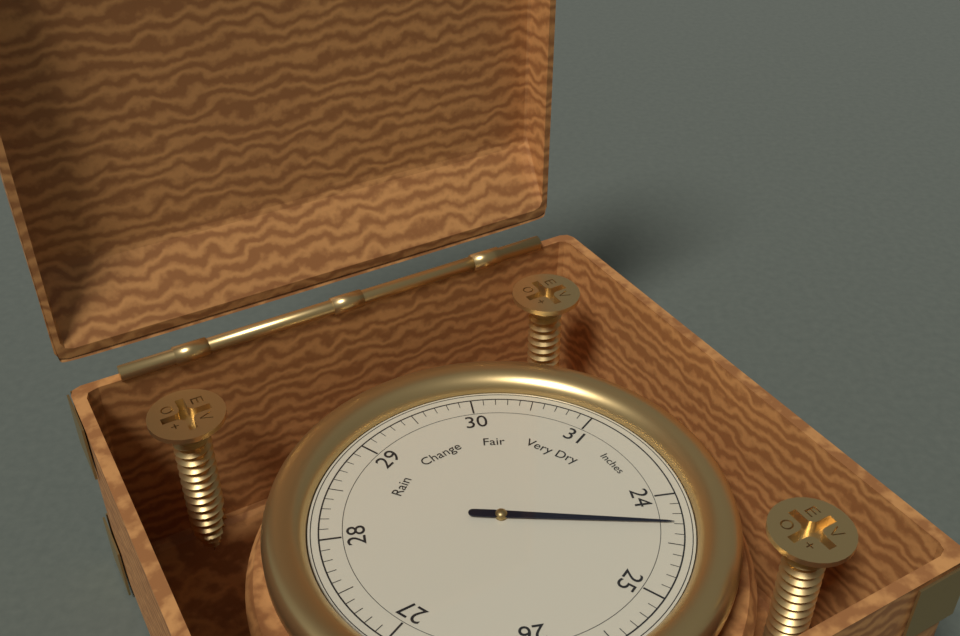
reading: 24.3 Inches
